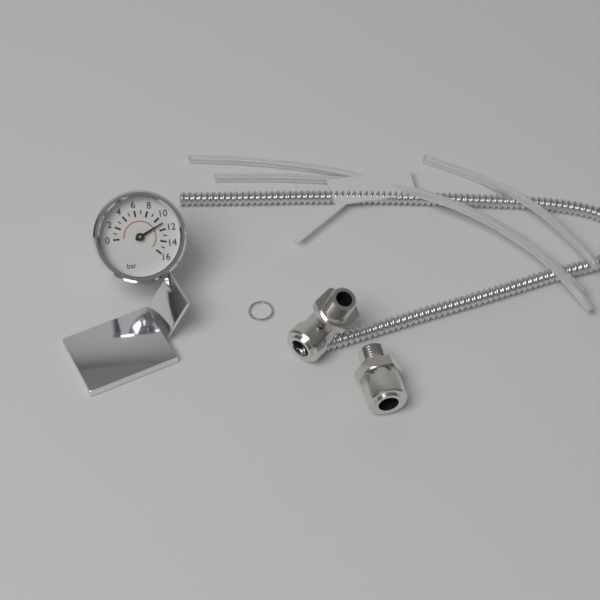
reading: 11 bar
